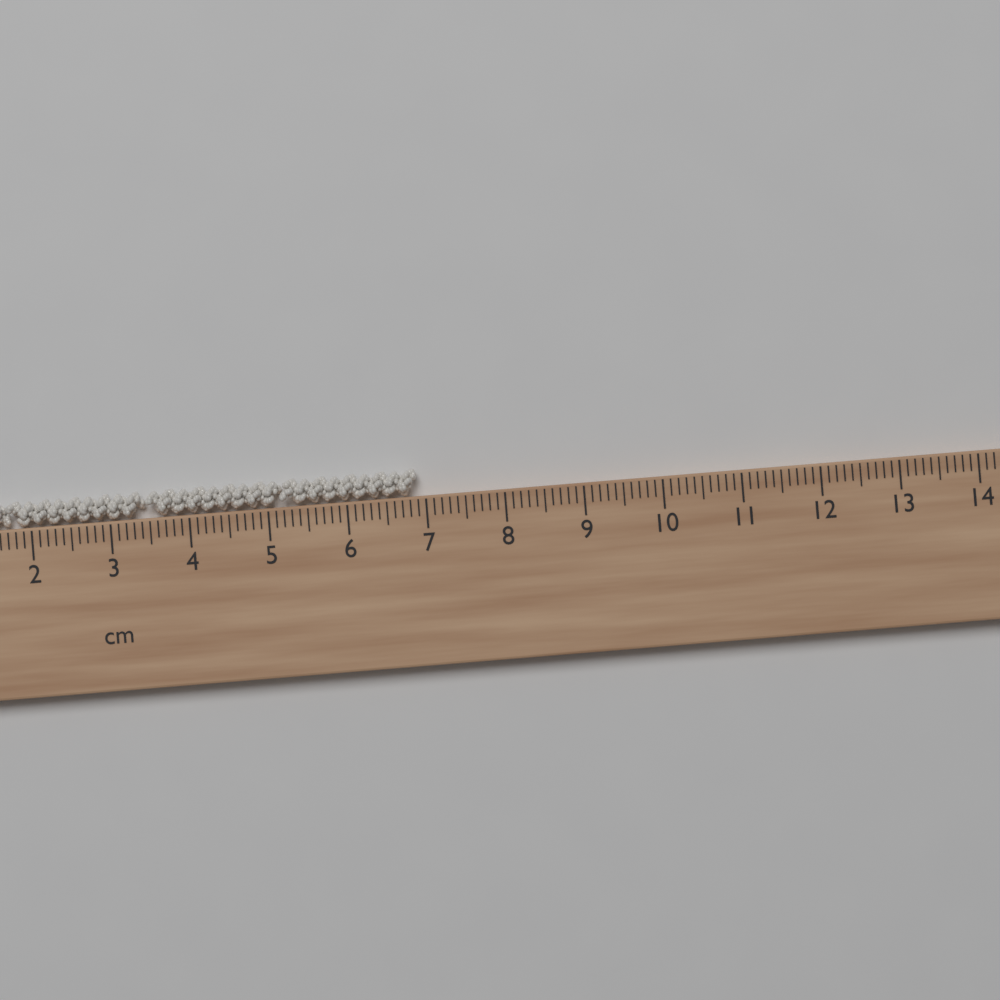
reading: 6.9 cm
